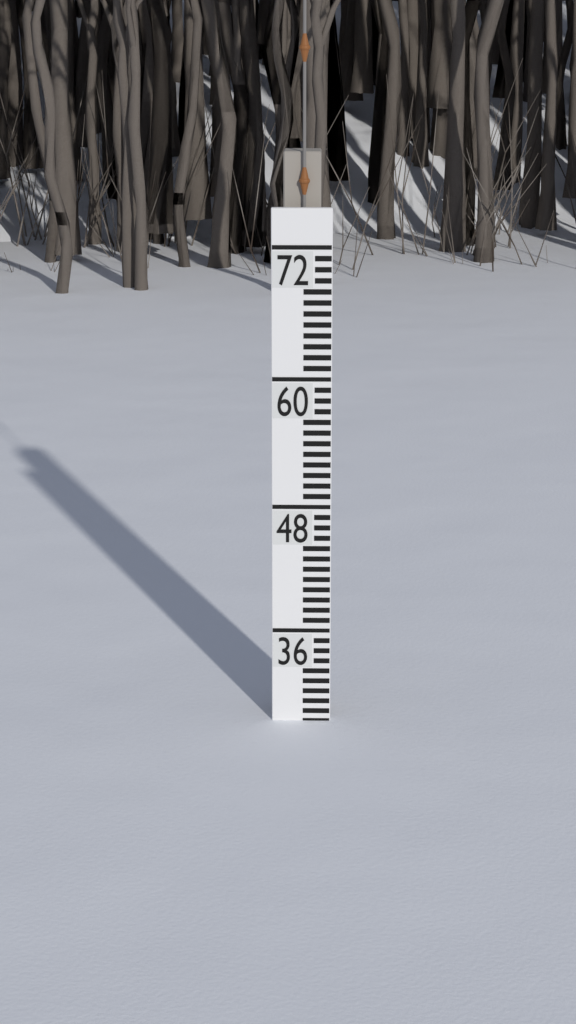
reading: 27 (no unit)
